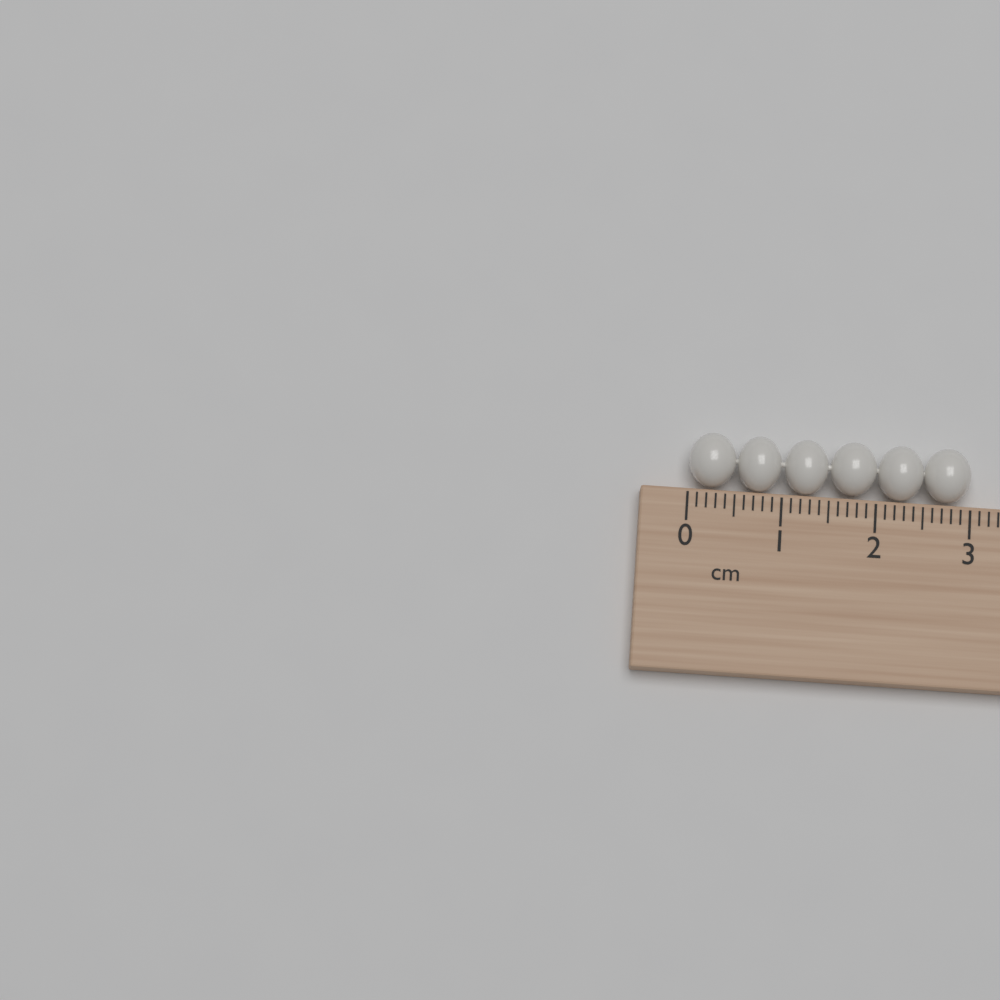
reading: 3.0 cm
